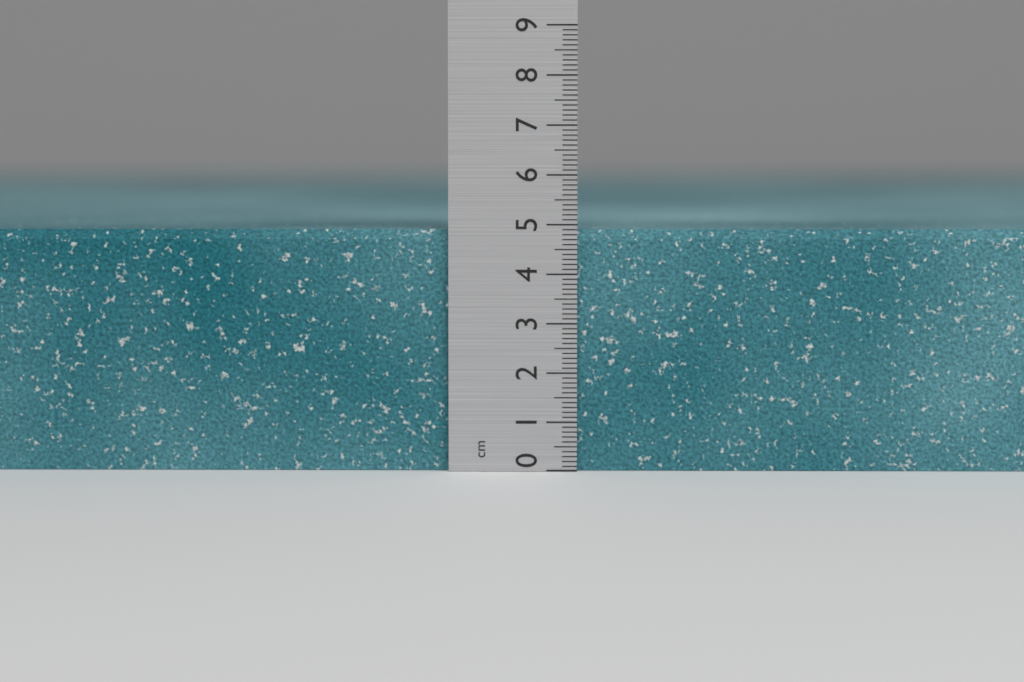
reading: 4.9 cm
